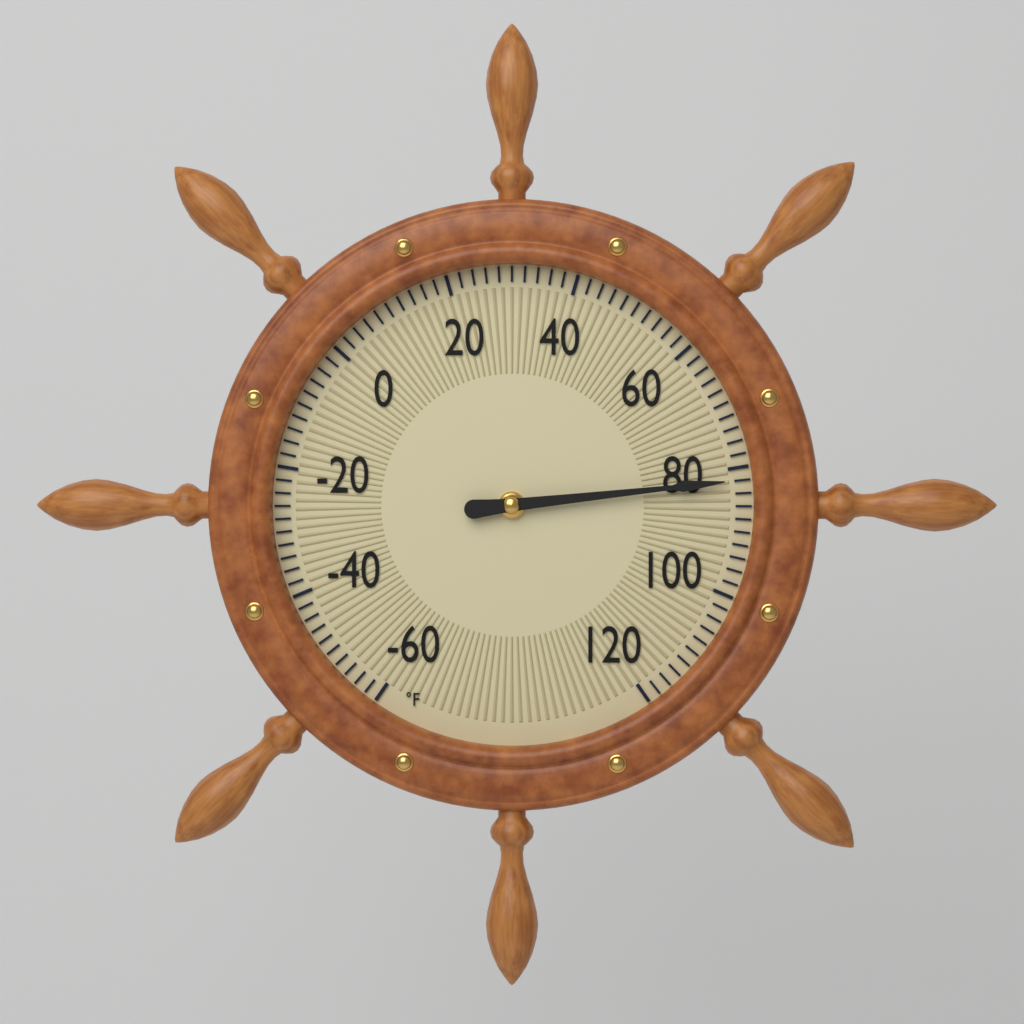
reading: 82 °F
